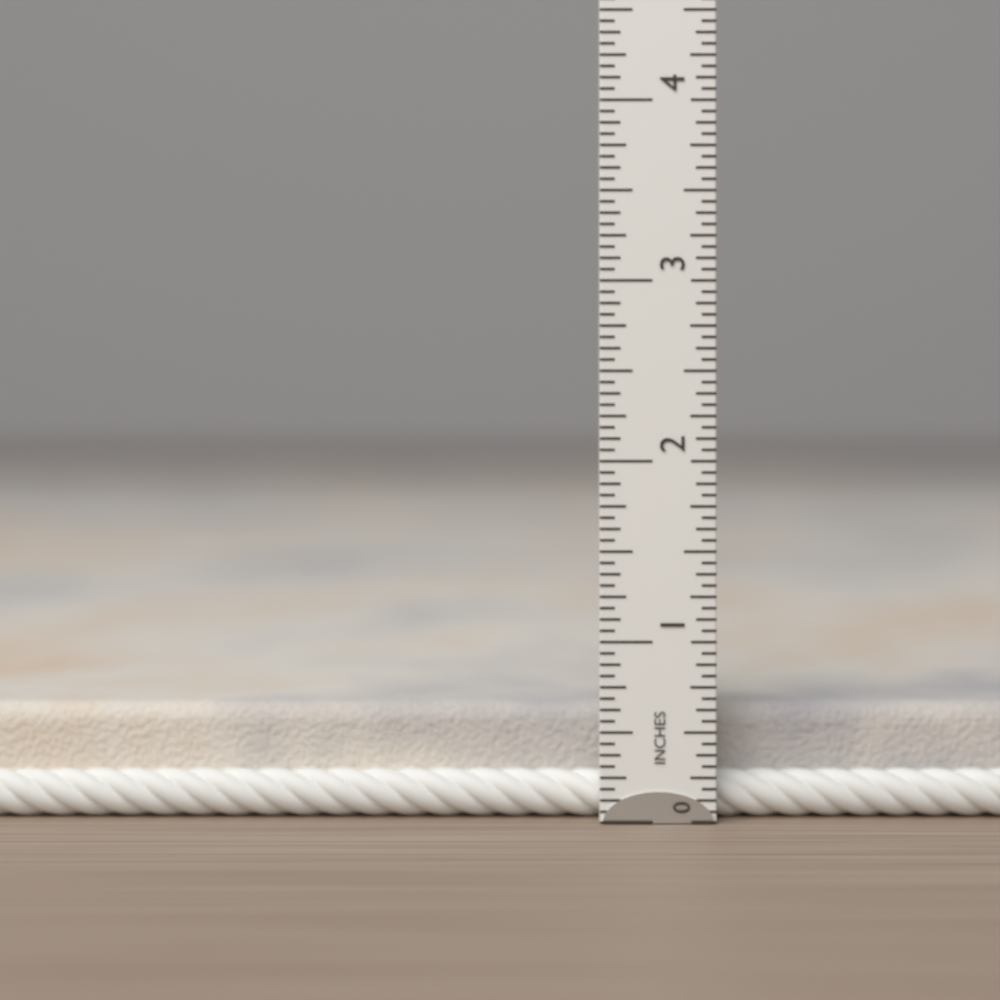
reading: 0.6250 in
